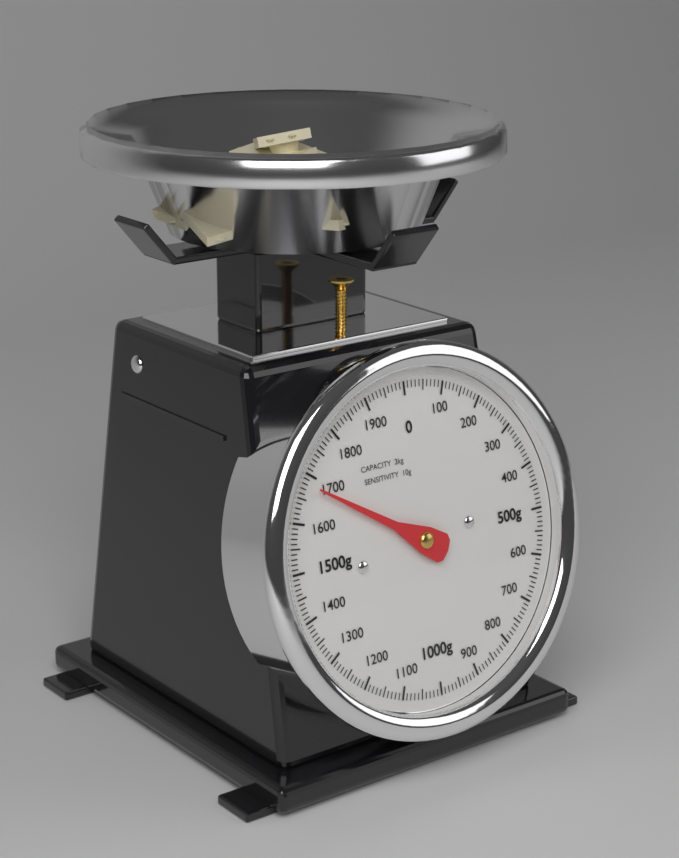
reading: 1680 g
